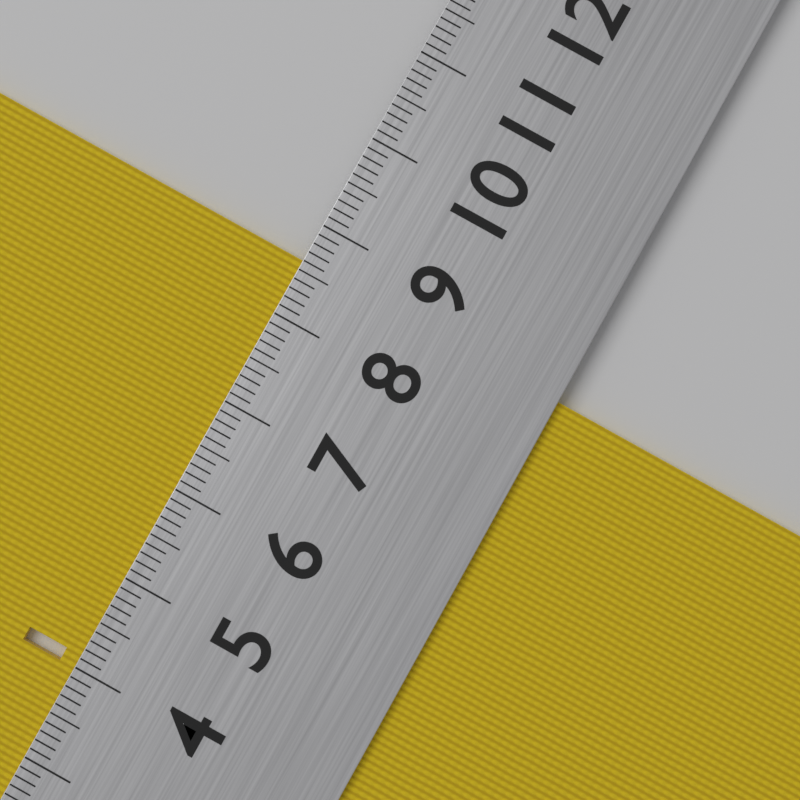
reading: 8.6 cm
